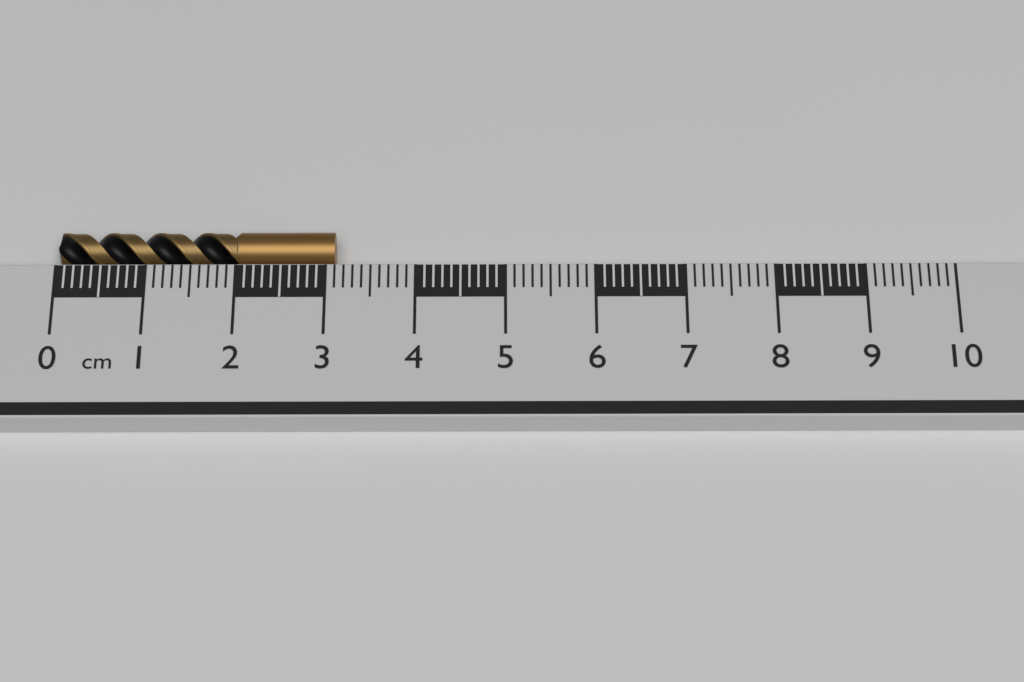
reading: 3.1 cm
